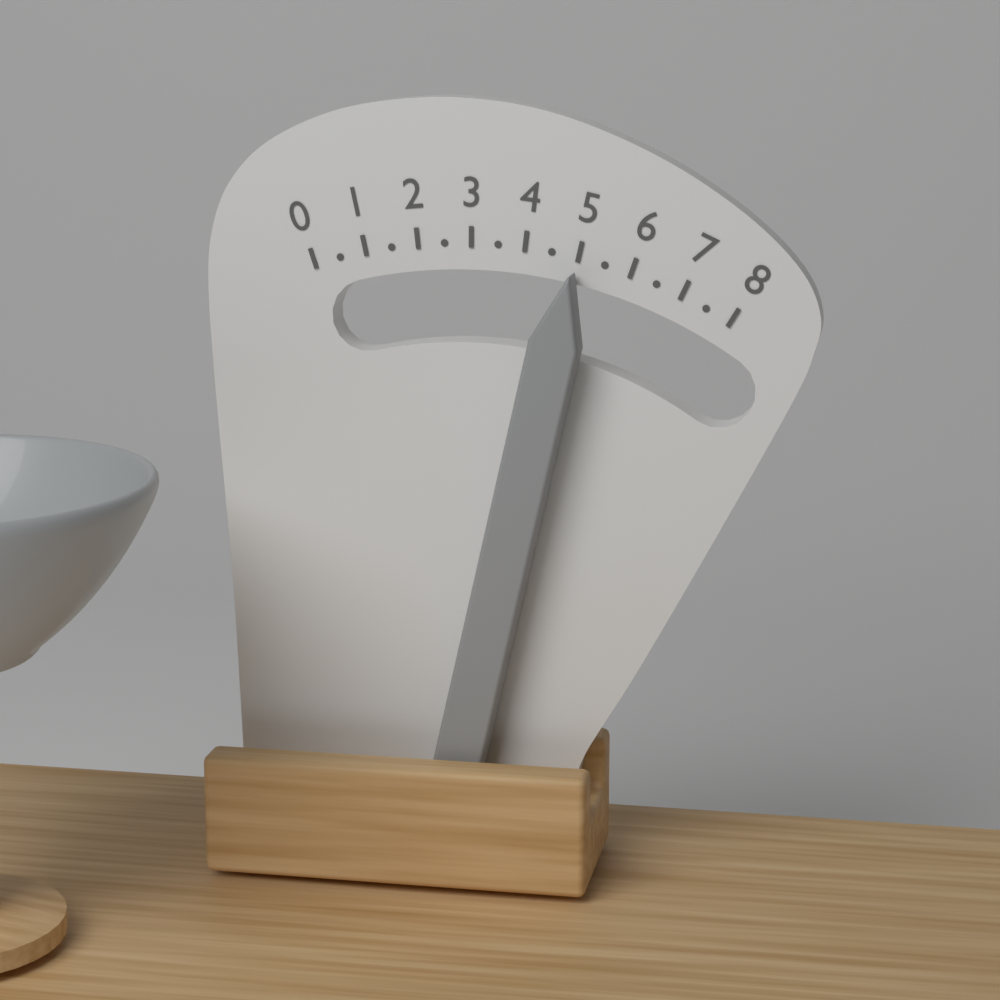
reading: 5.0 (no unit)
